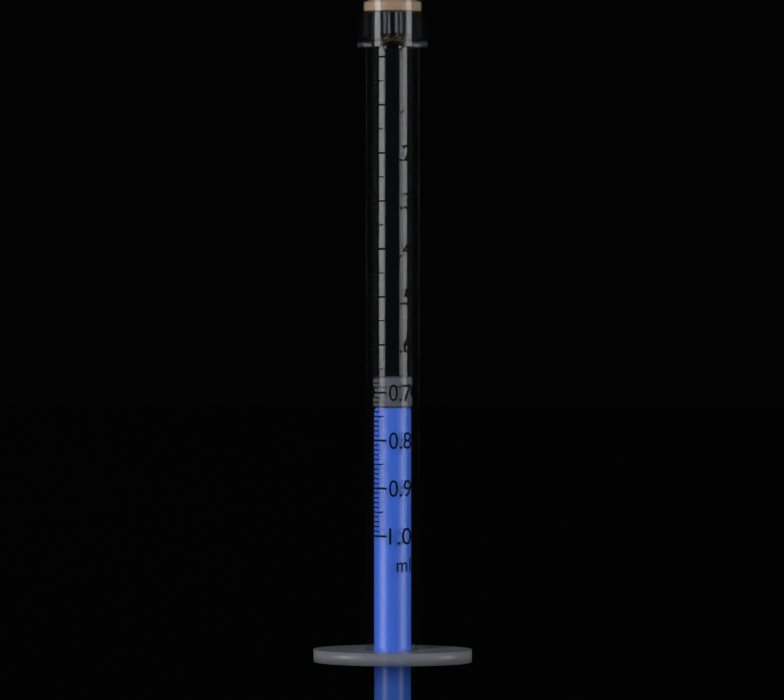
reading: 0.67 ml
